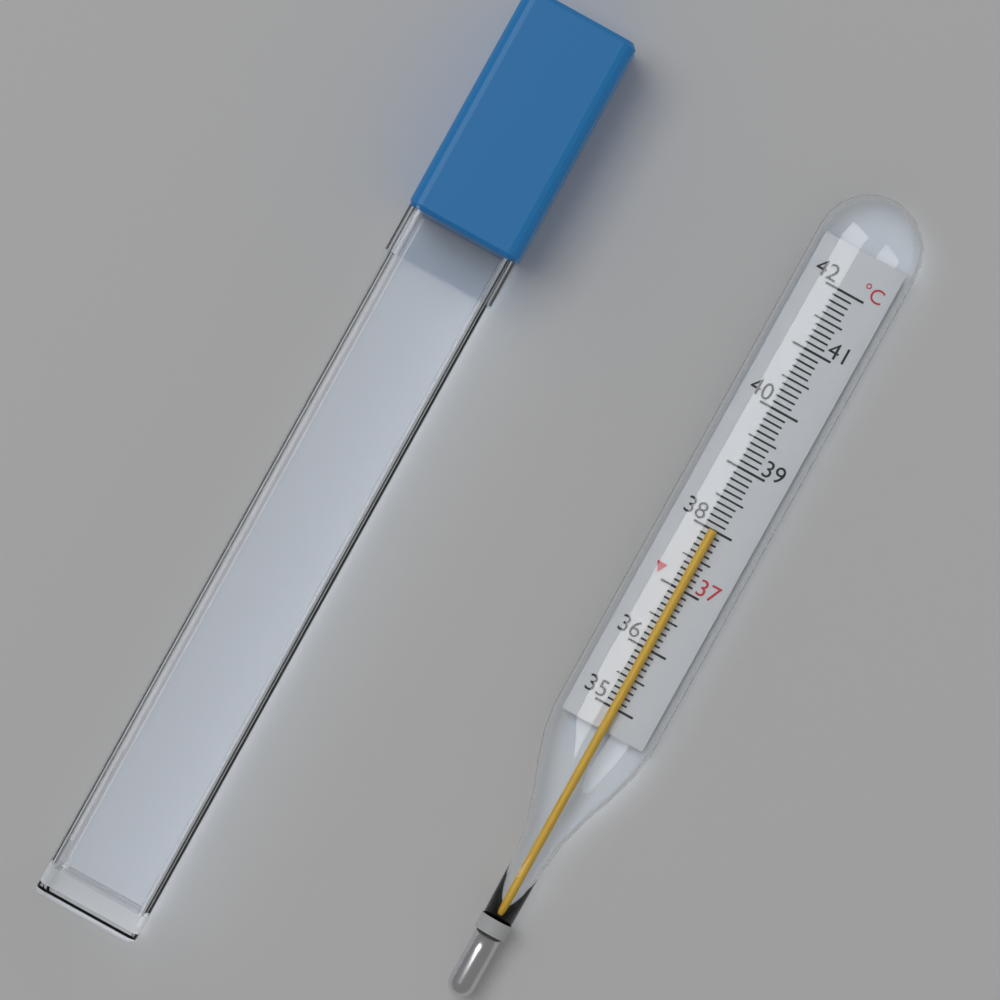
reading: 38.0 °C
